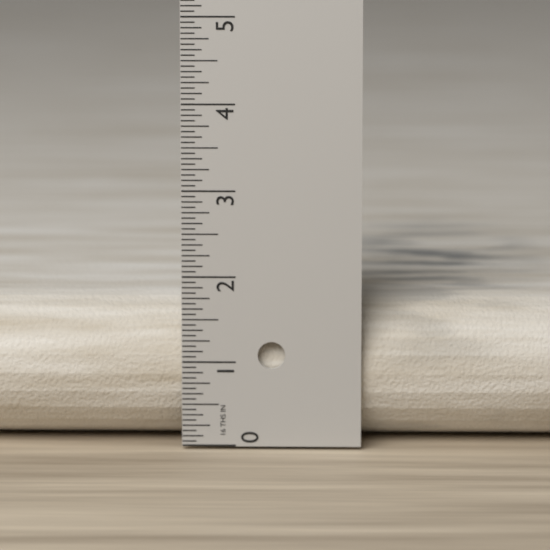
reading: 1.6875 in
